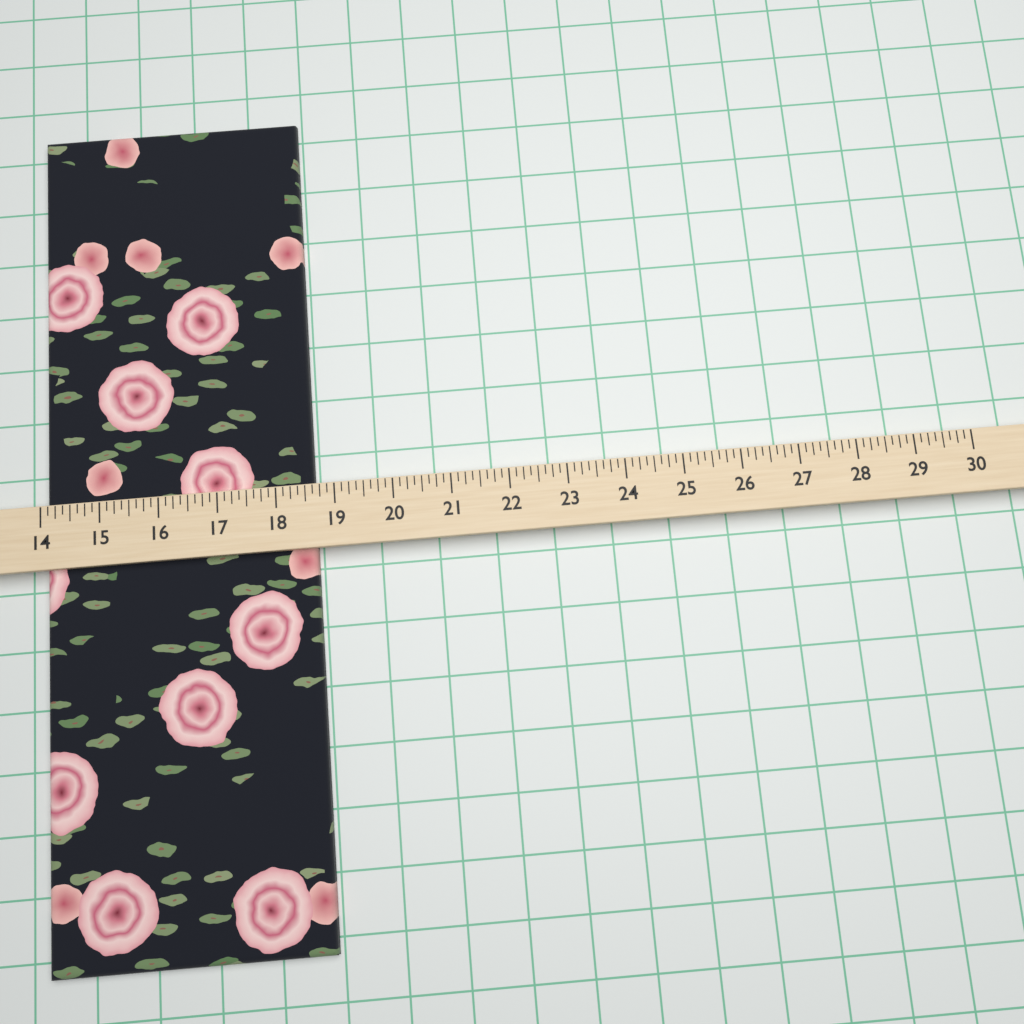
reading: 18.625 (no unit)
